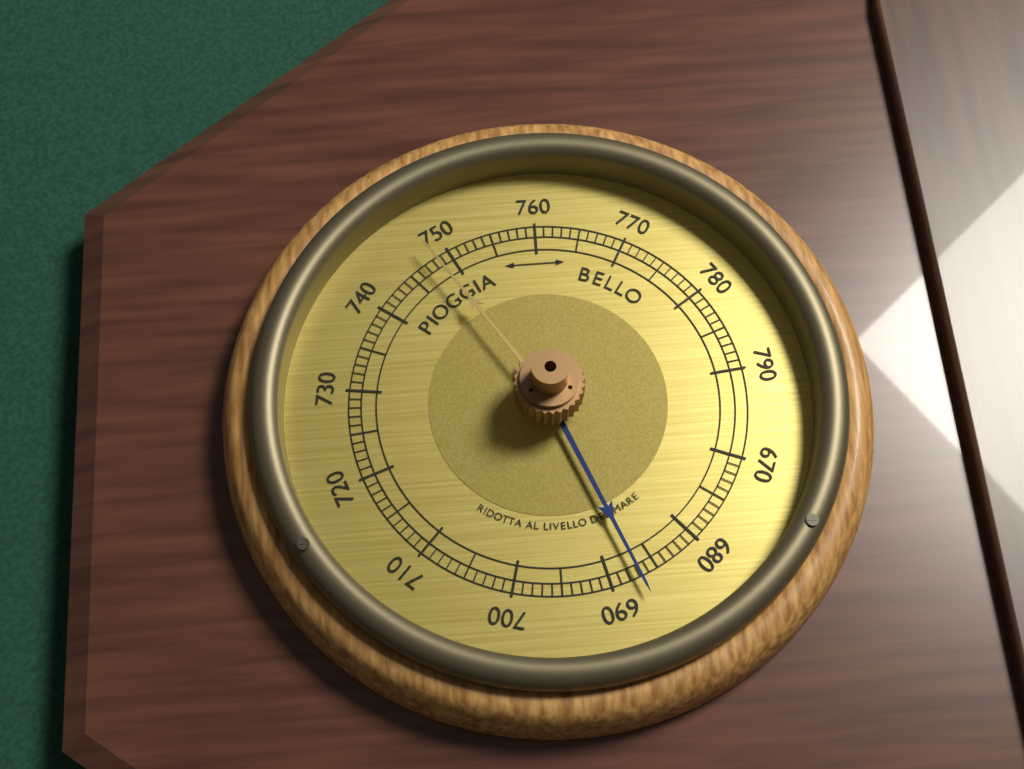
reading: 687 (no unit)
